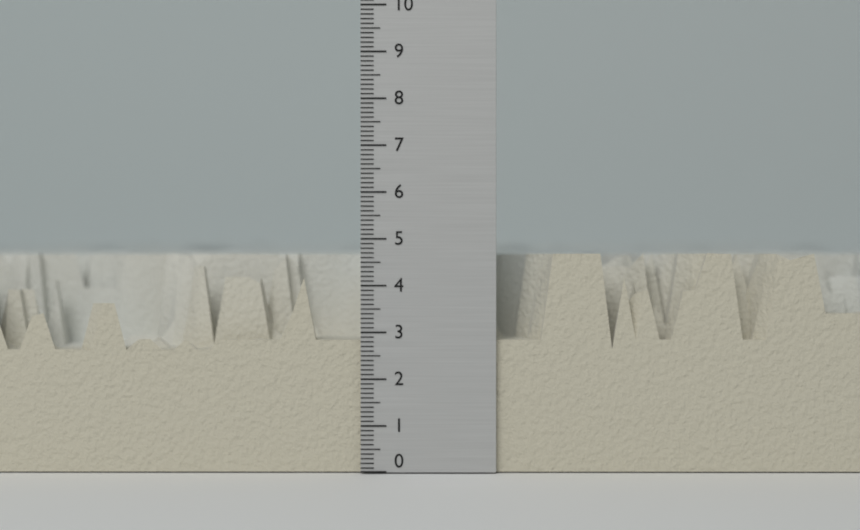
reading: 4.7 (no unit)
